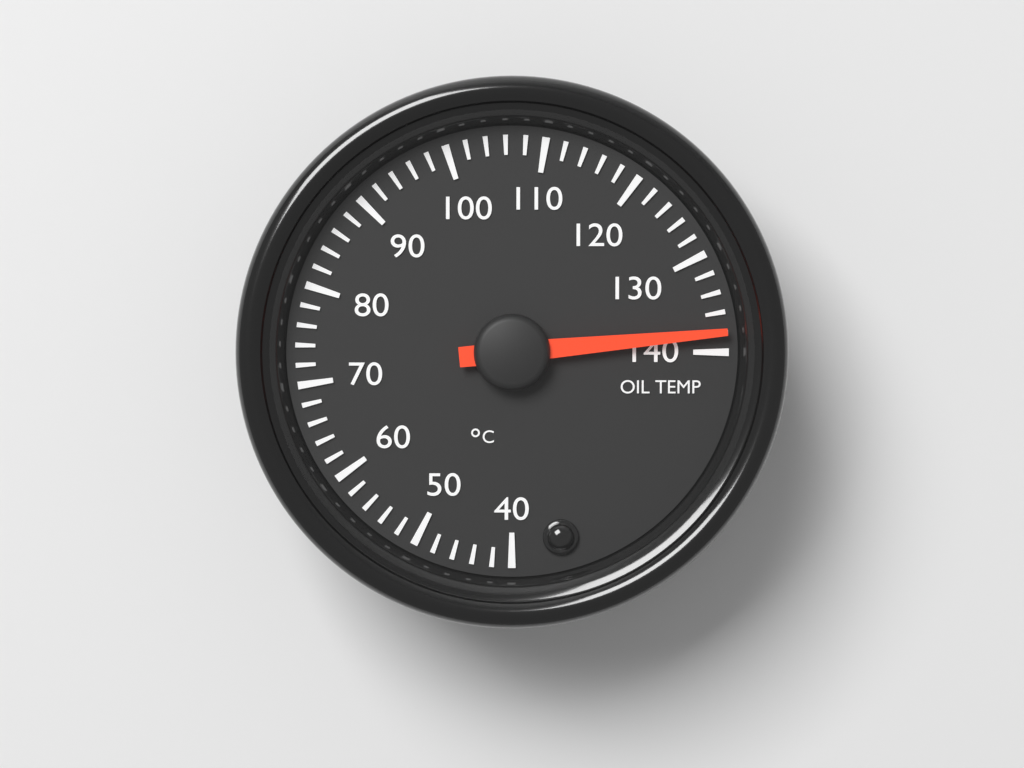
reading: 138 °C
